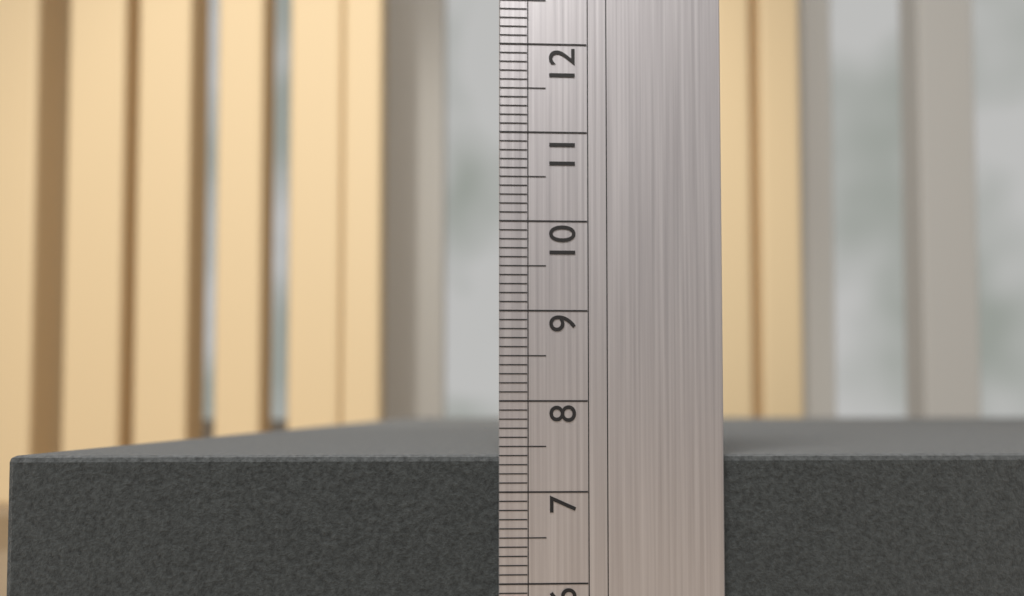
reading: 7.4 (no unit)
